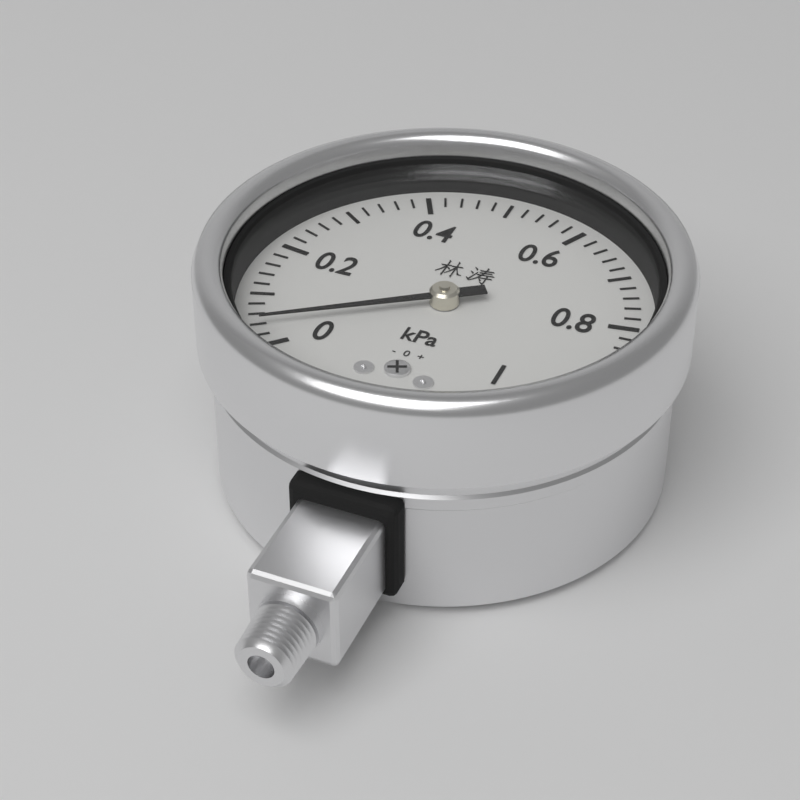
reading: 0.04 kPa
